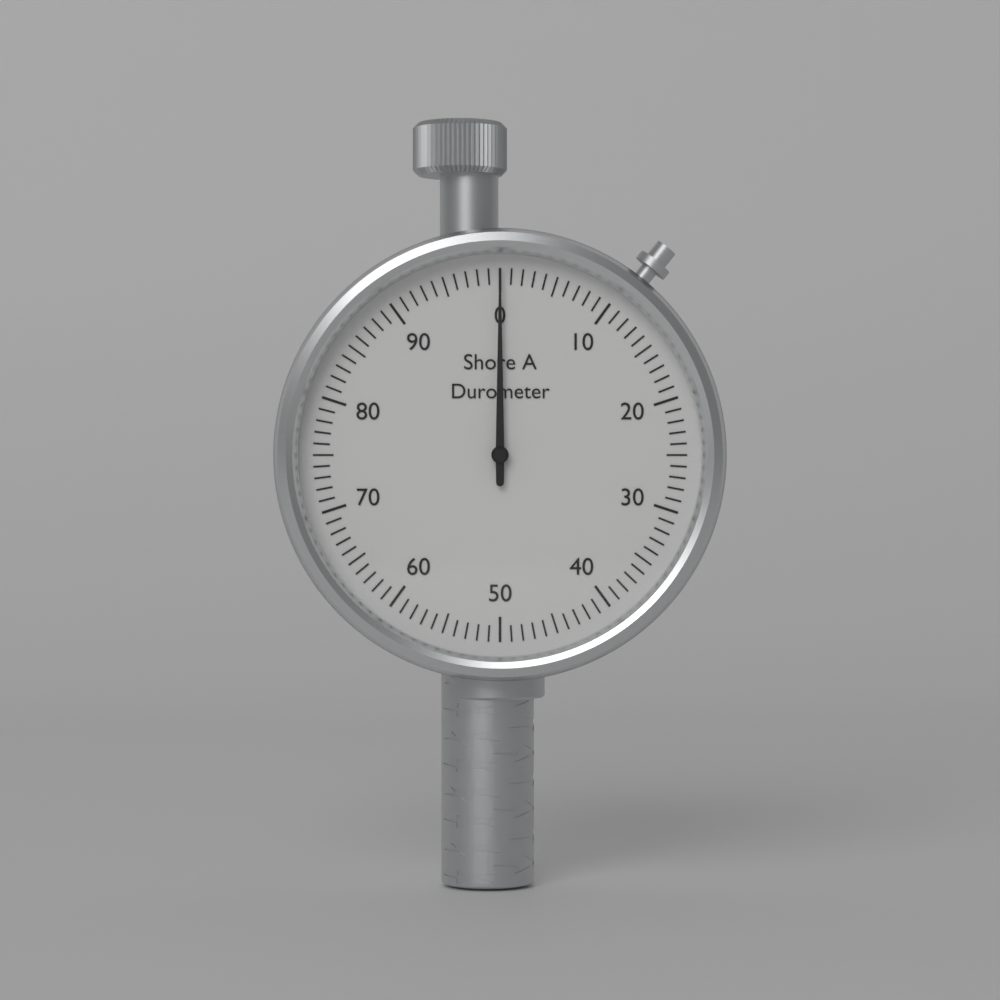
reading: 0 Shore A
